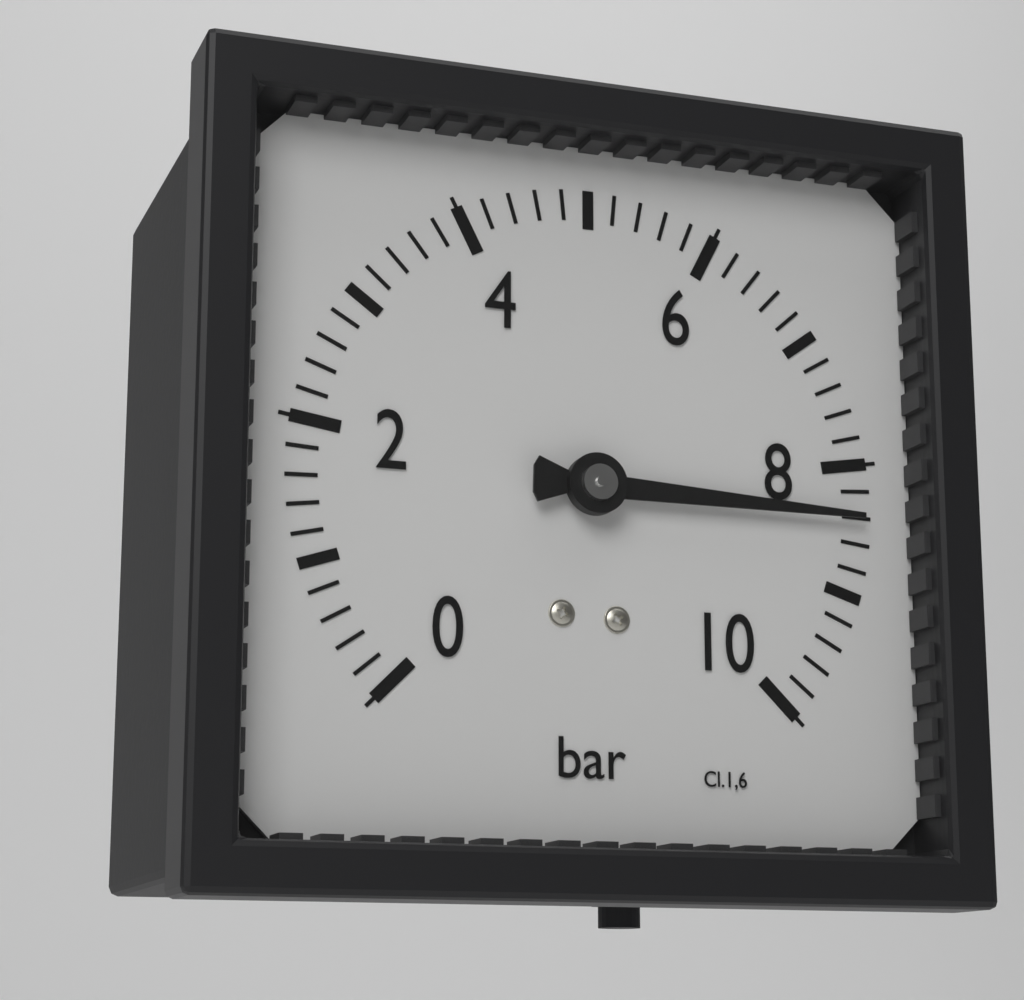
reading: 8.4 bar
